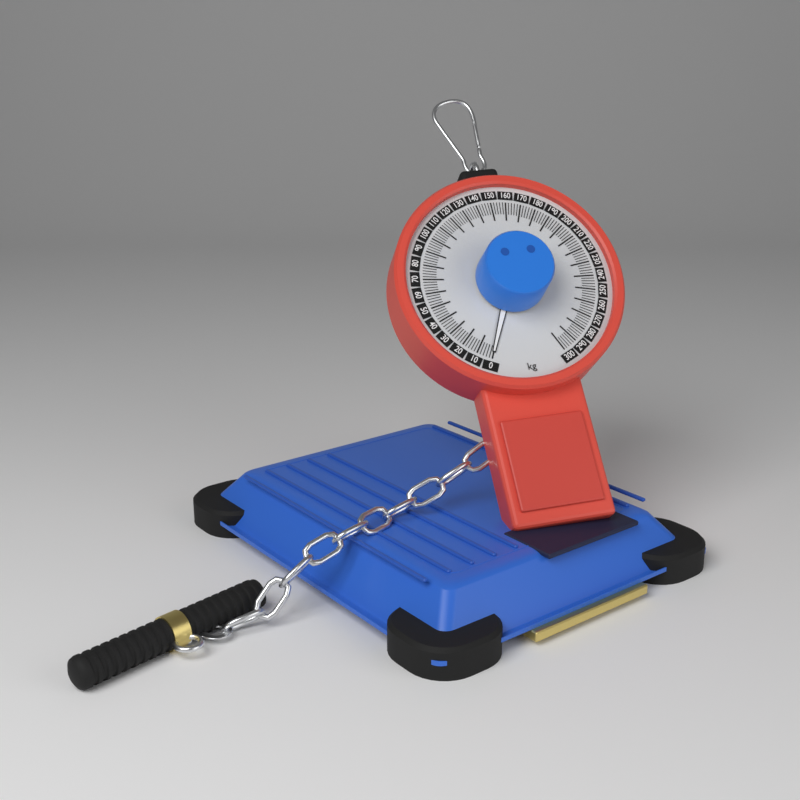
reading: 0 kg
